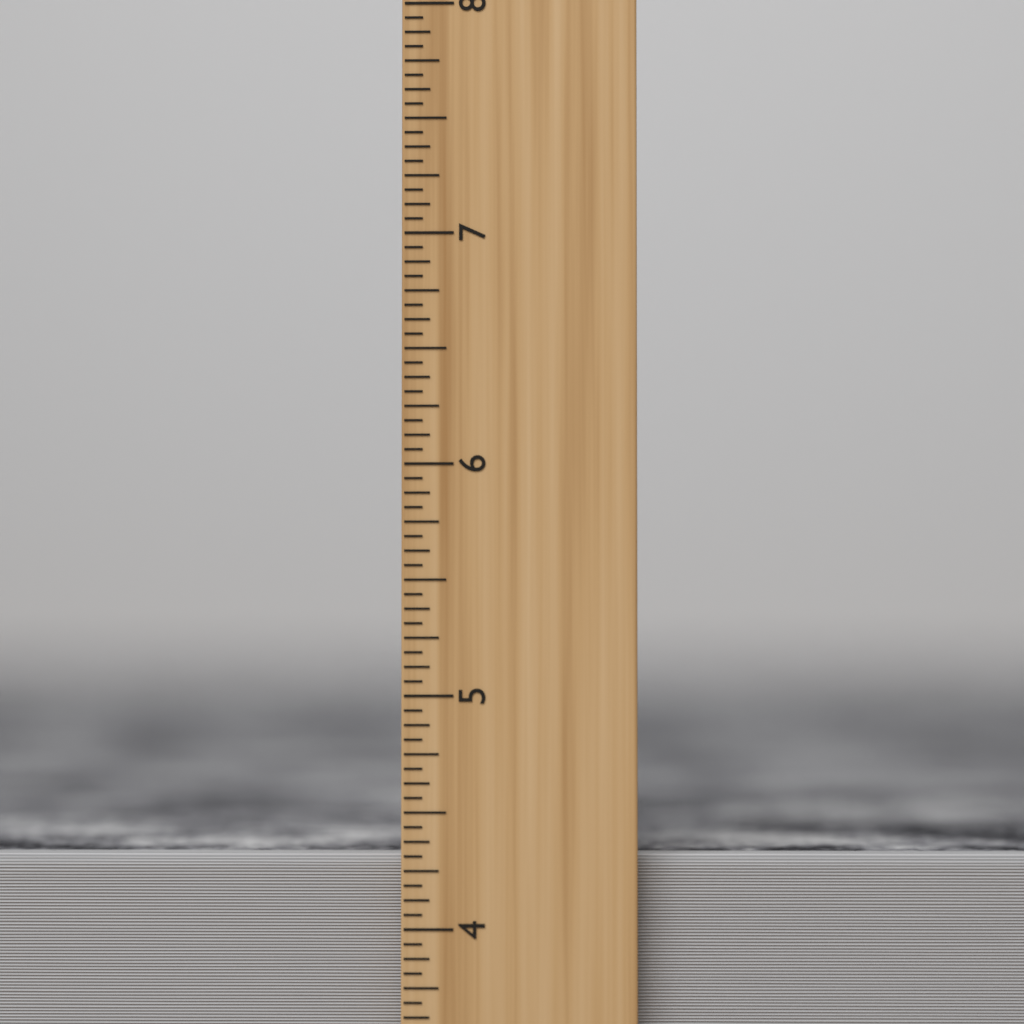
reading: 4.3125 inch
